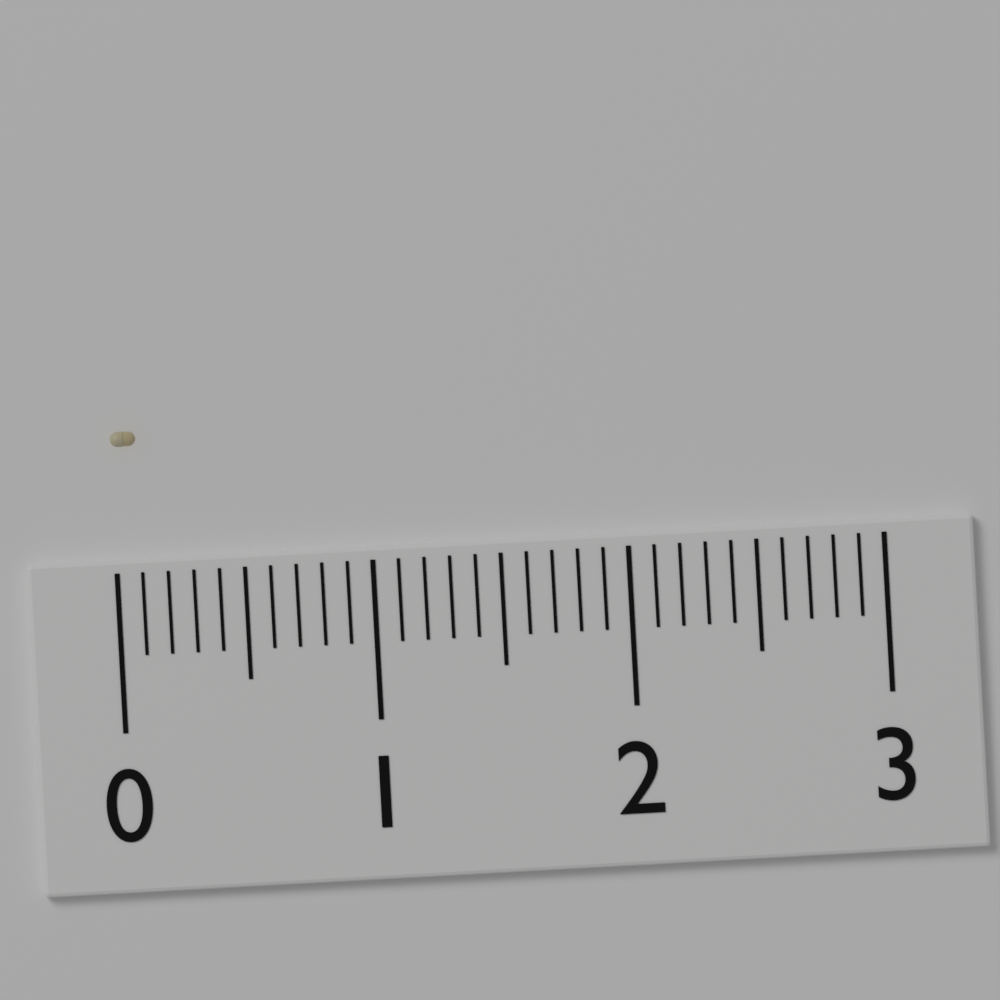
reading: 0.1 (no unit)
